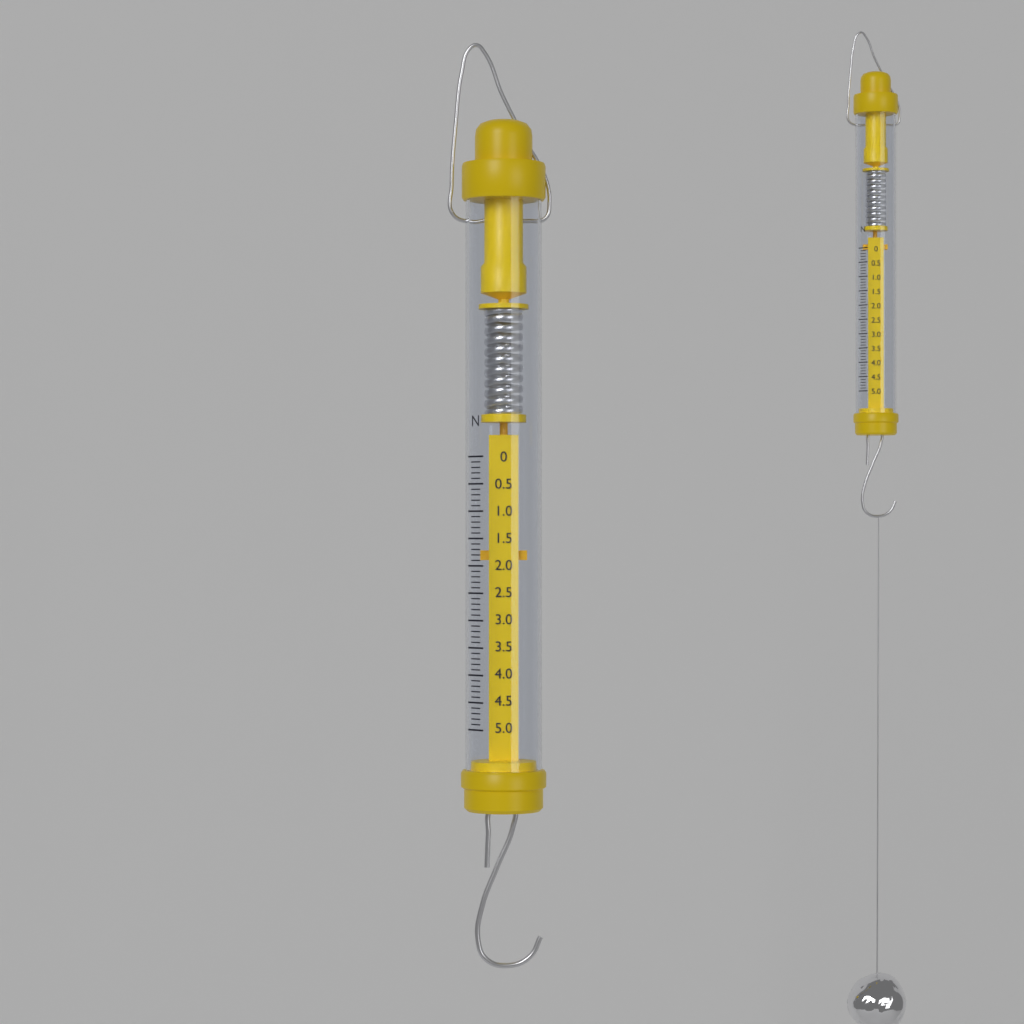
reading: 1.9 N
